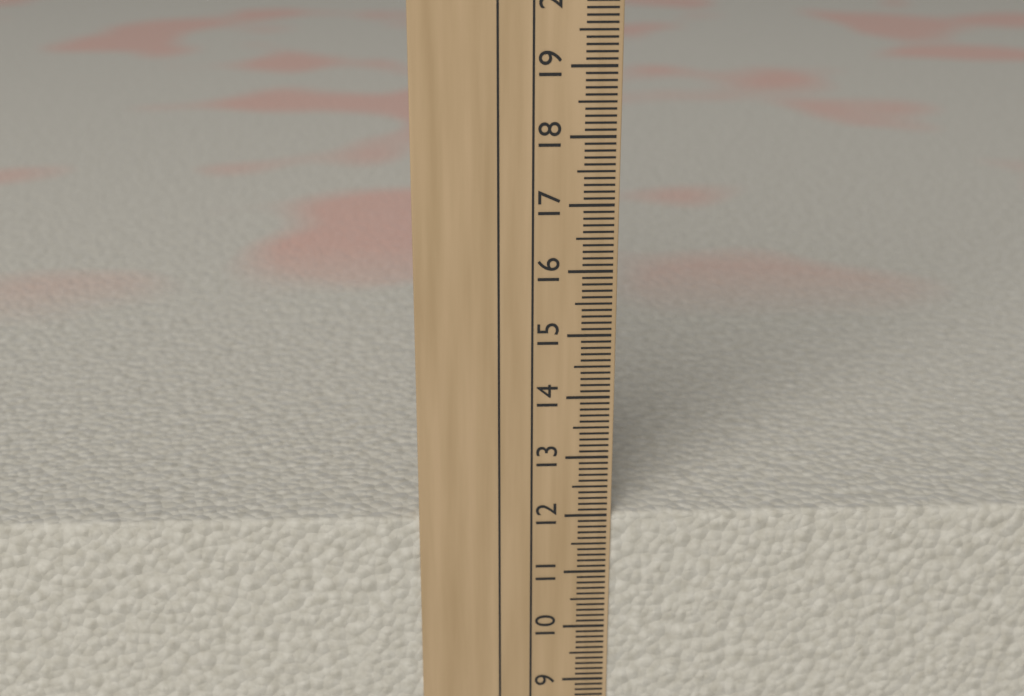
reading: 12.0 cm
